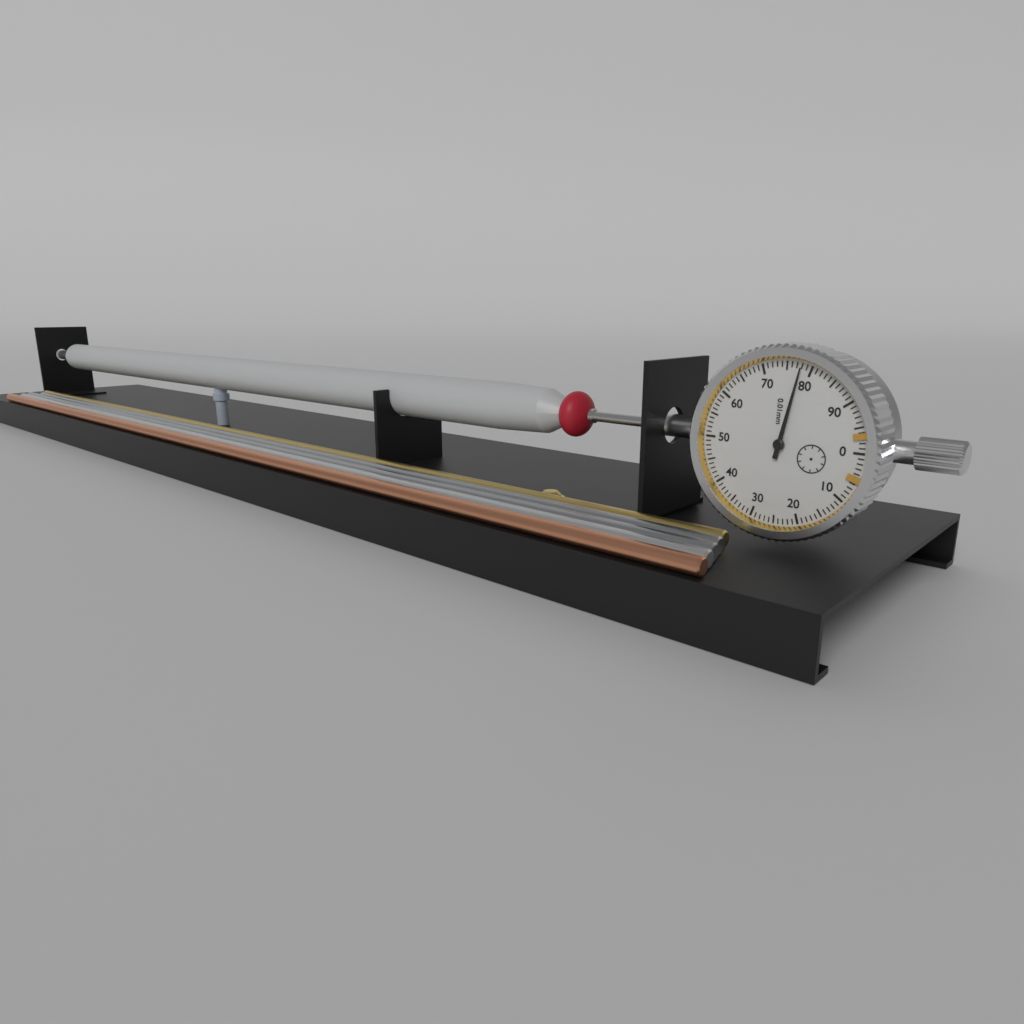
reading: 0.78 mm
